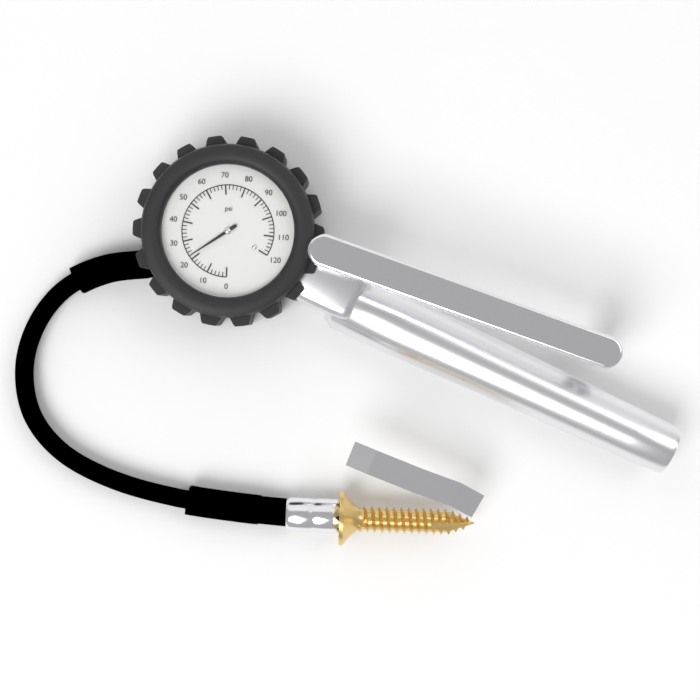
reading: 22 psi
